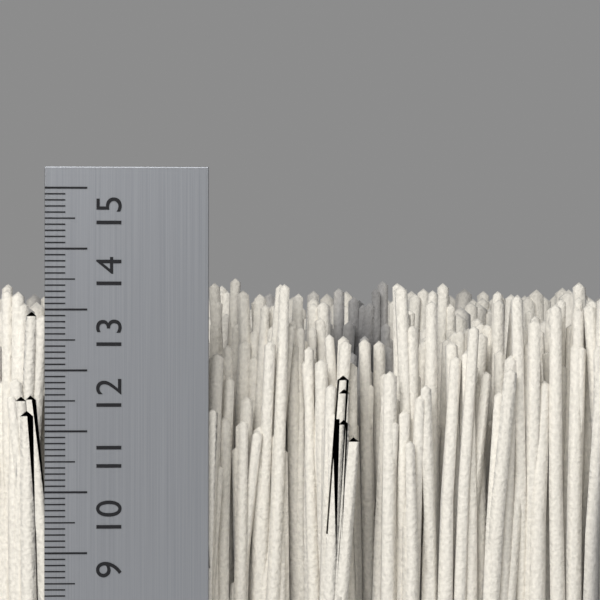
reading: 13.6 cm
